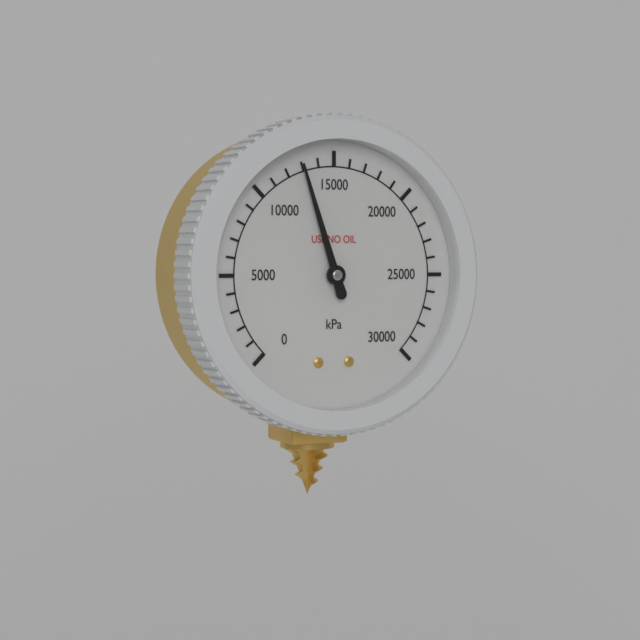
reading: 13000 kPa
